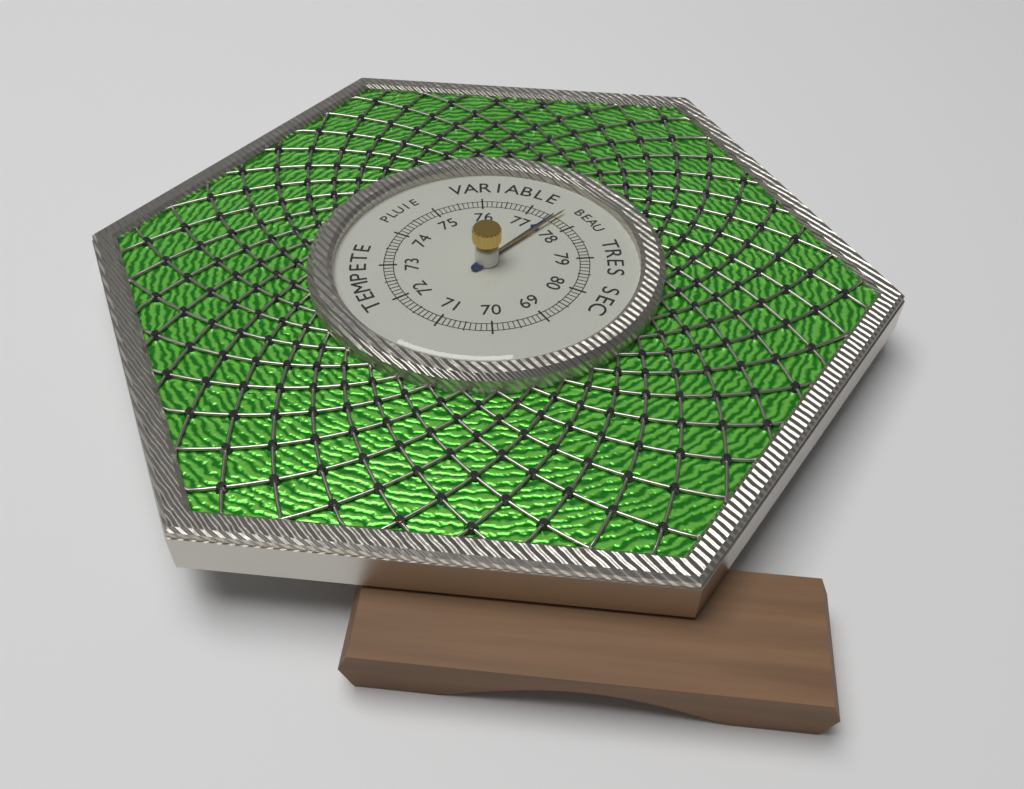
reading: 77.5 (no unit)
